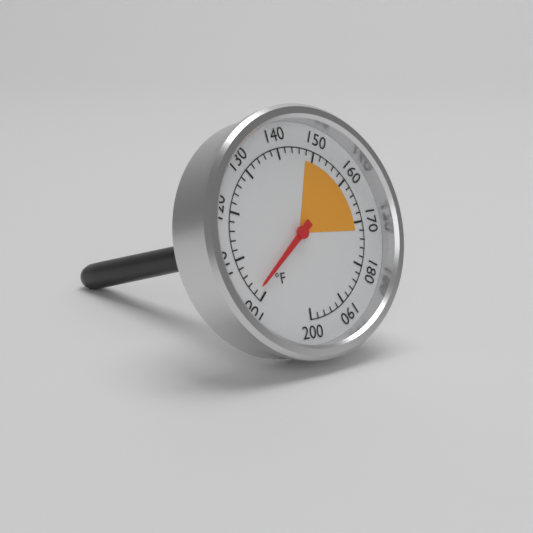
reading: 102 °F
